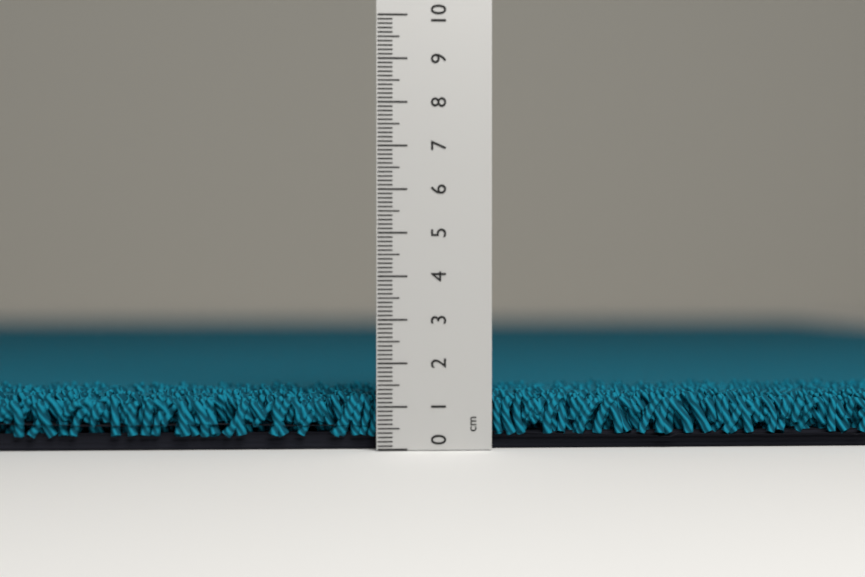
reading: 1.3 cm
